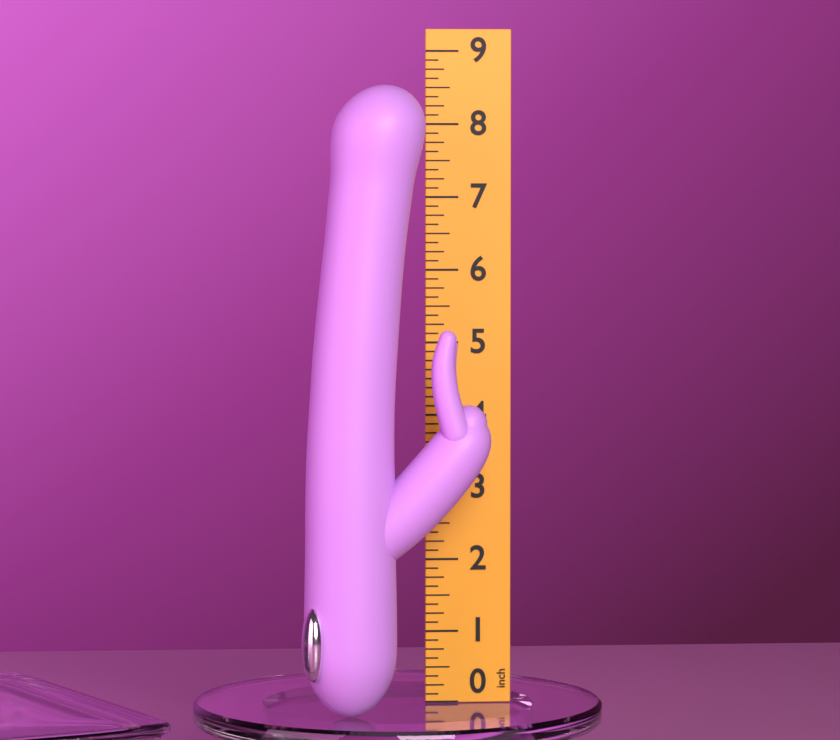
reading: 8.500 inch
